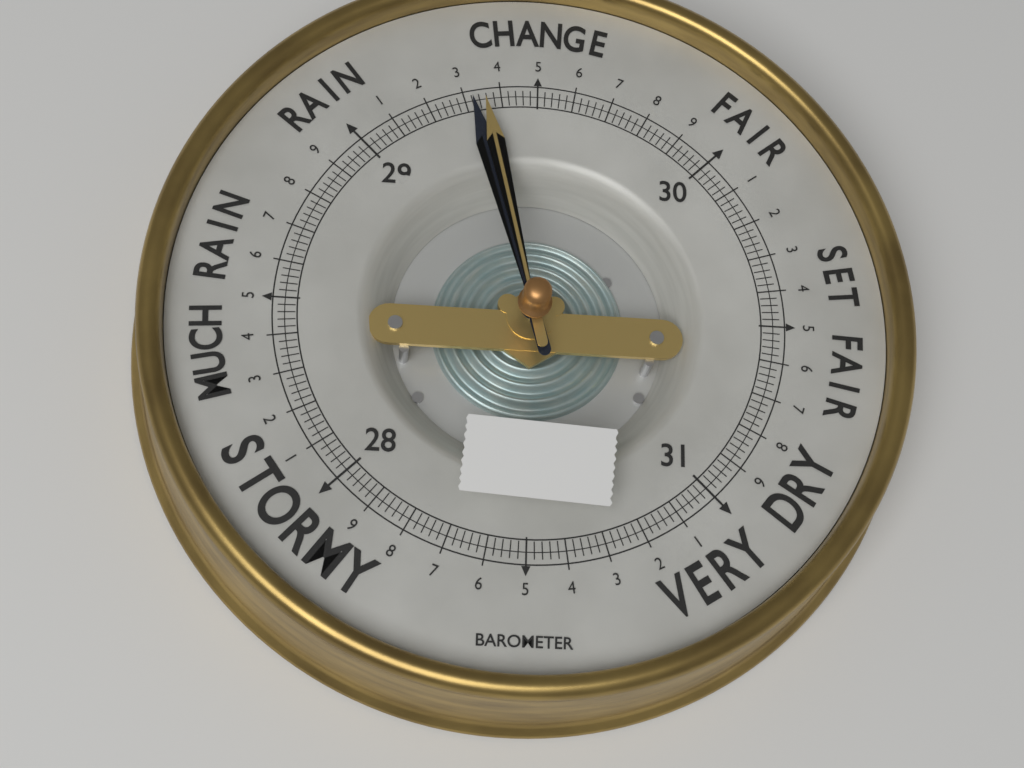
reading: 29.32 (no unit)
